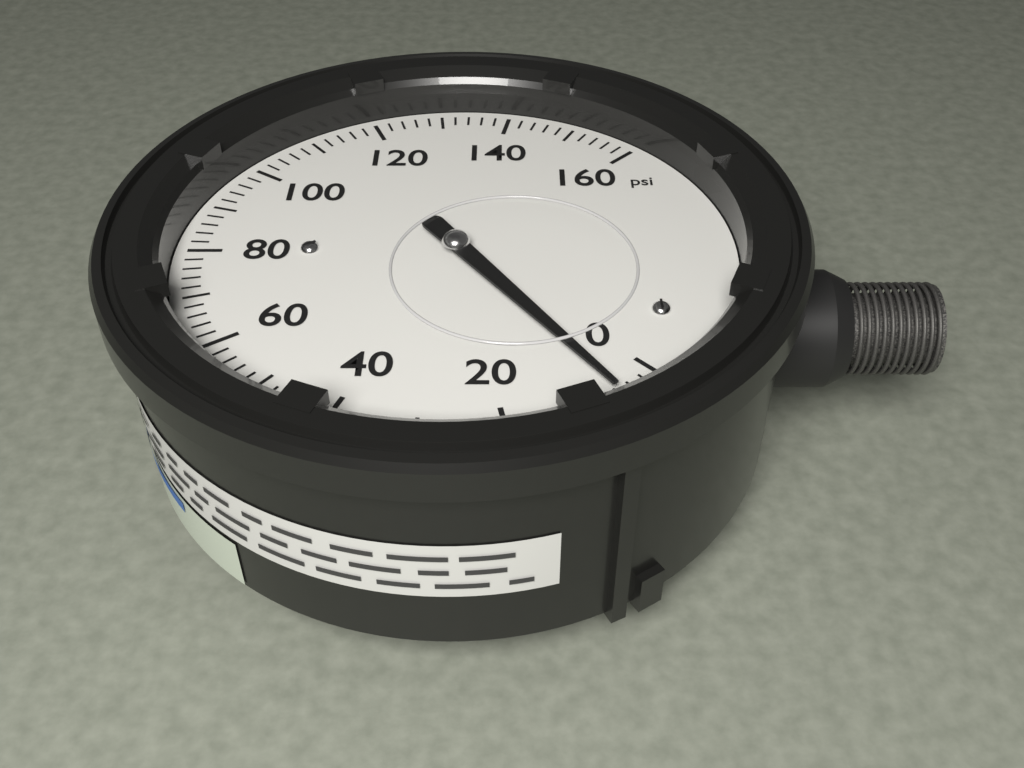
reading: 6 psi
